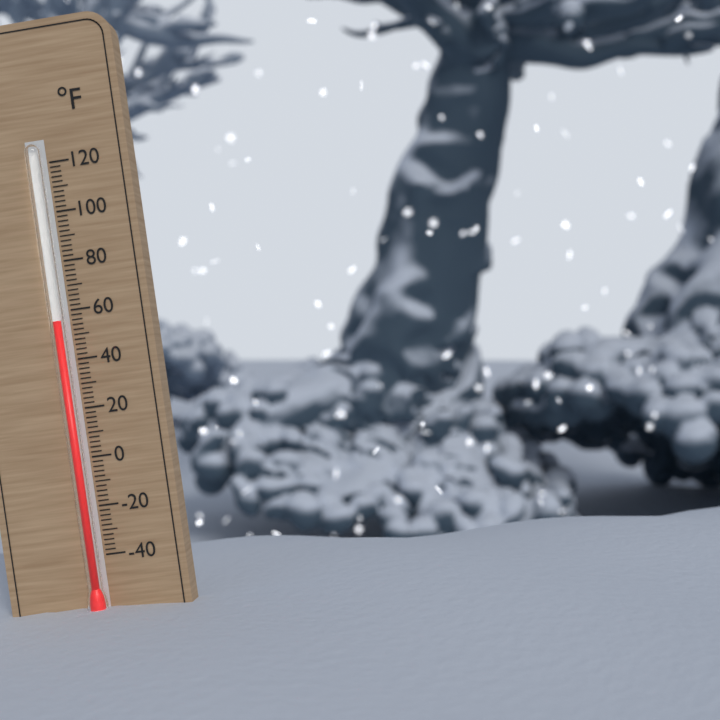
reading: 56 °F
